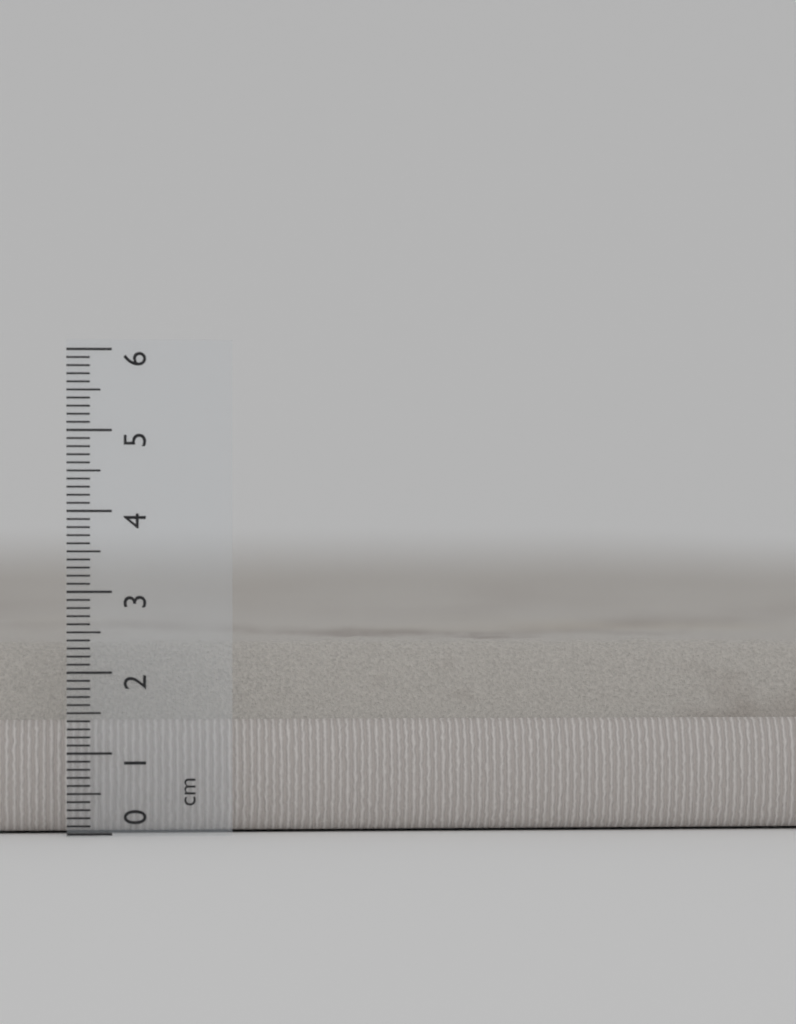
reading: 2.4 cm
